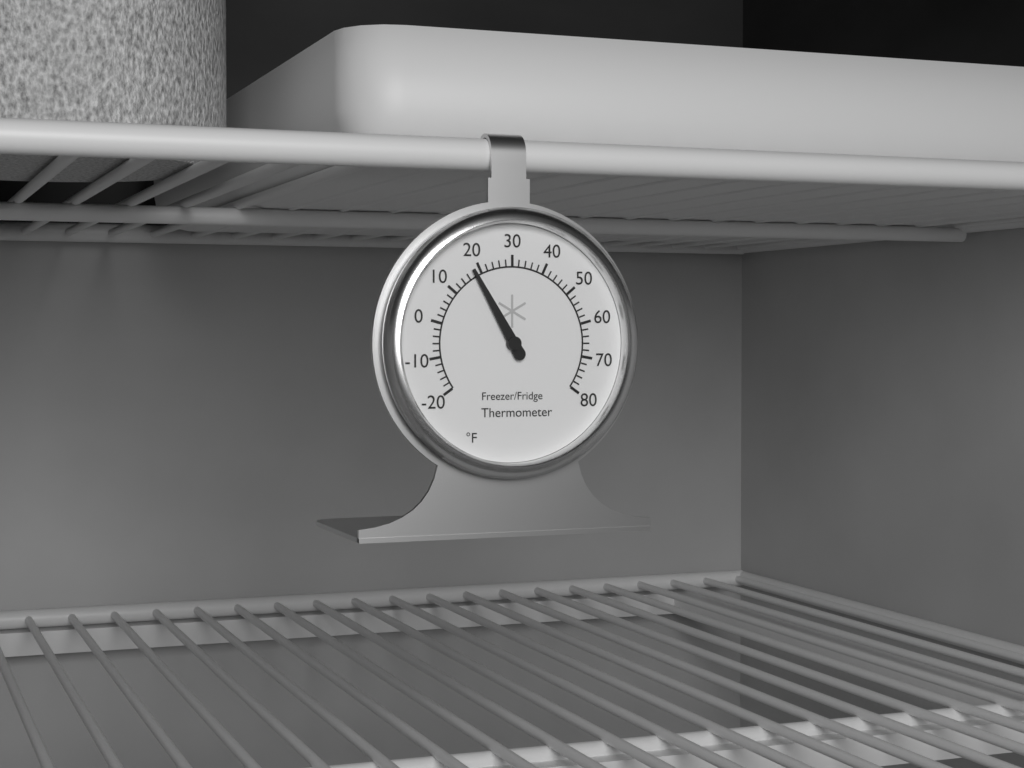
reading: 18 °F
